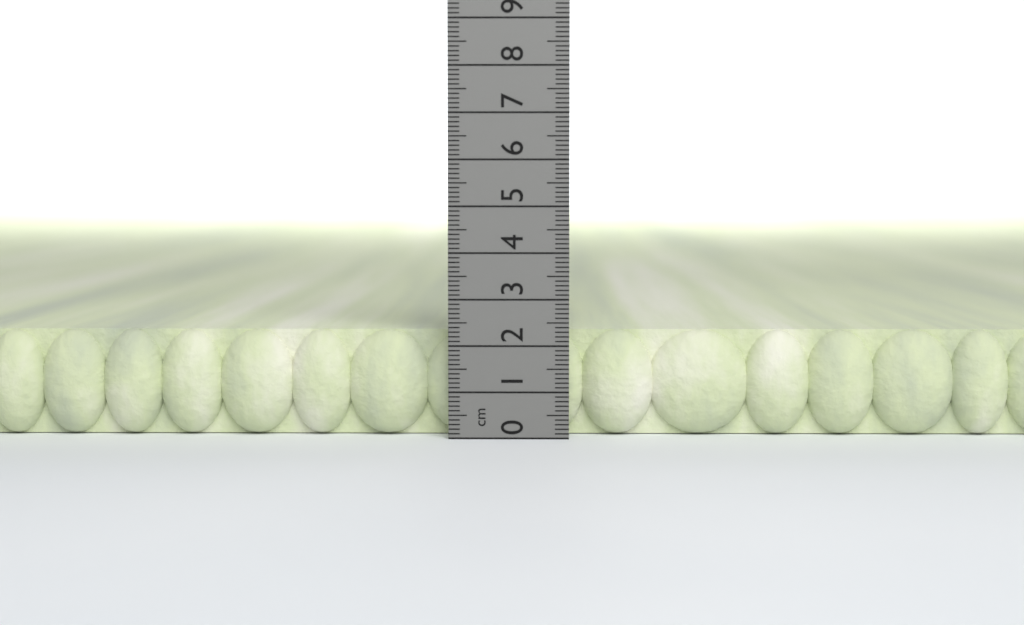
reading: 2.3 cm
